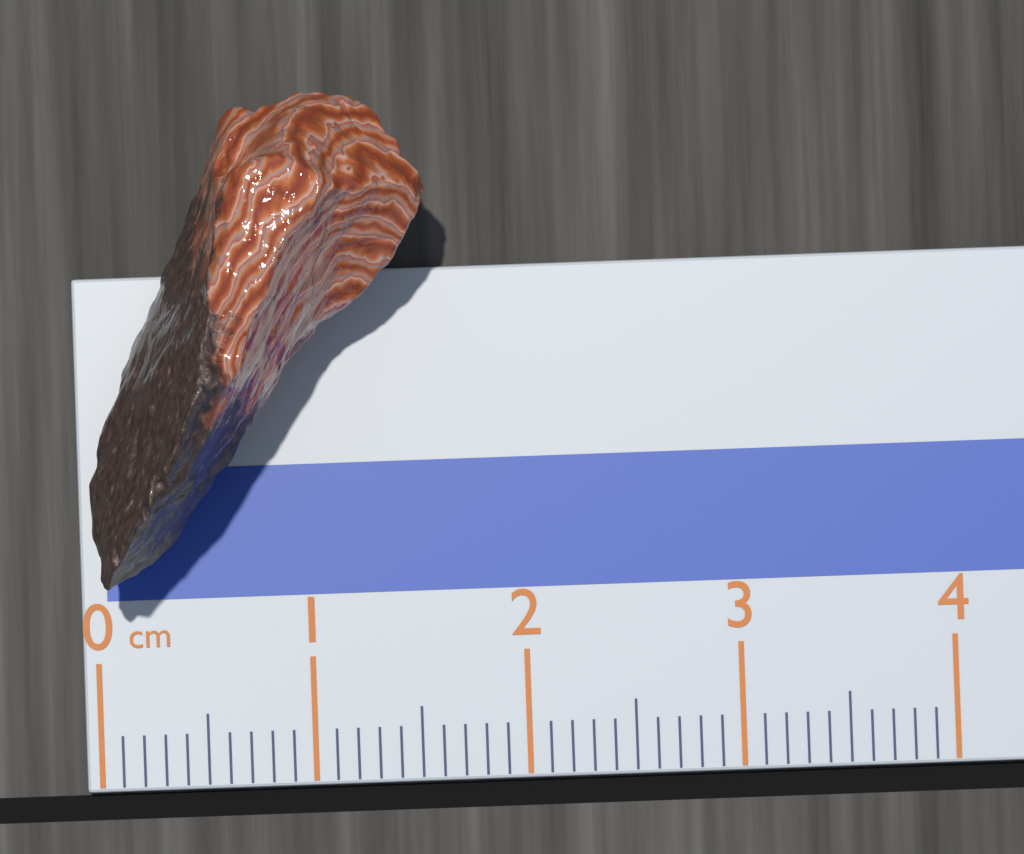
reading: 1.6 cm
